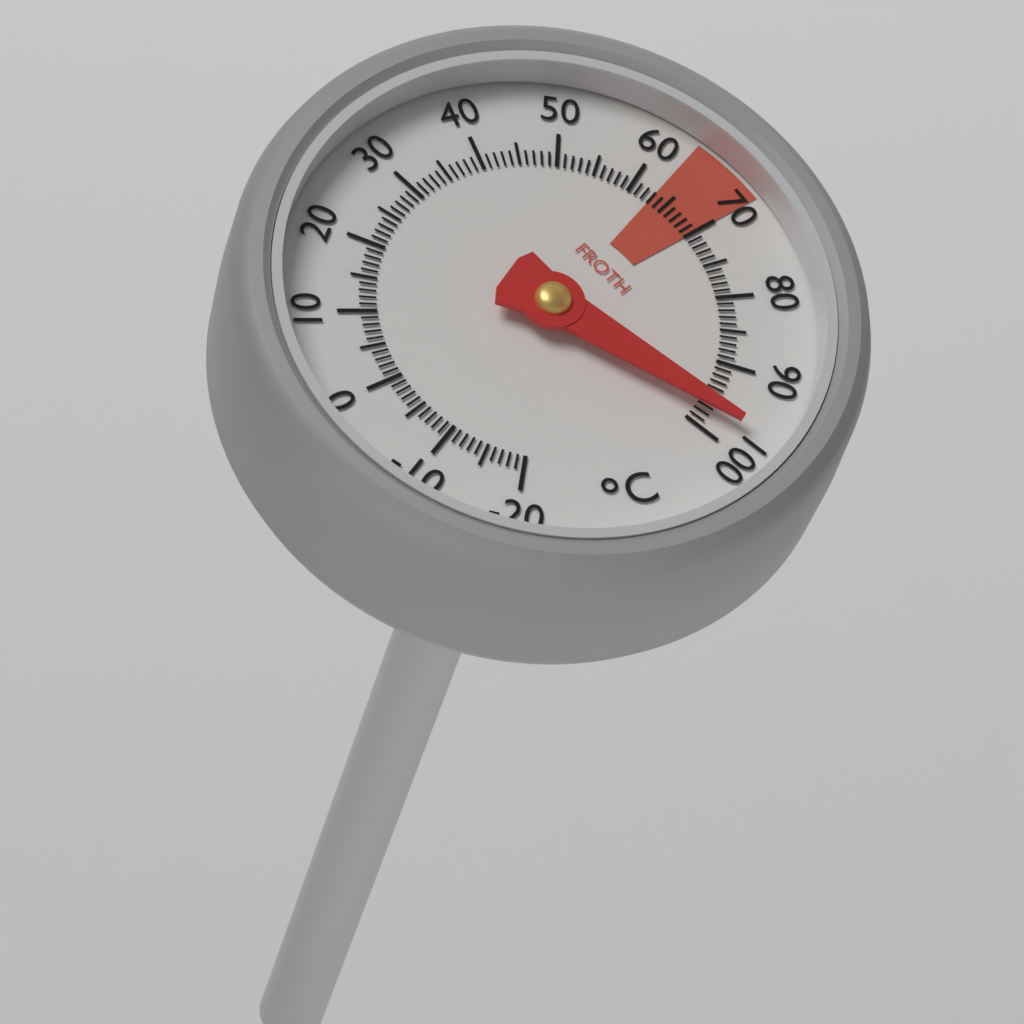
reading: 97 °C
